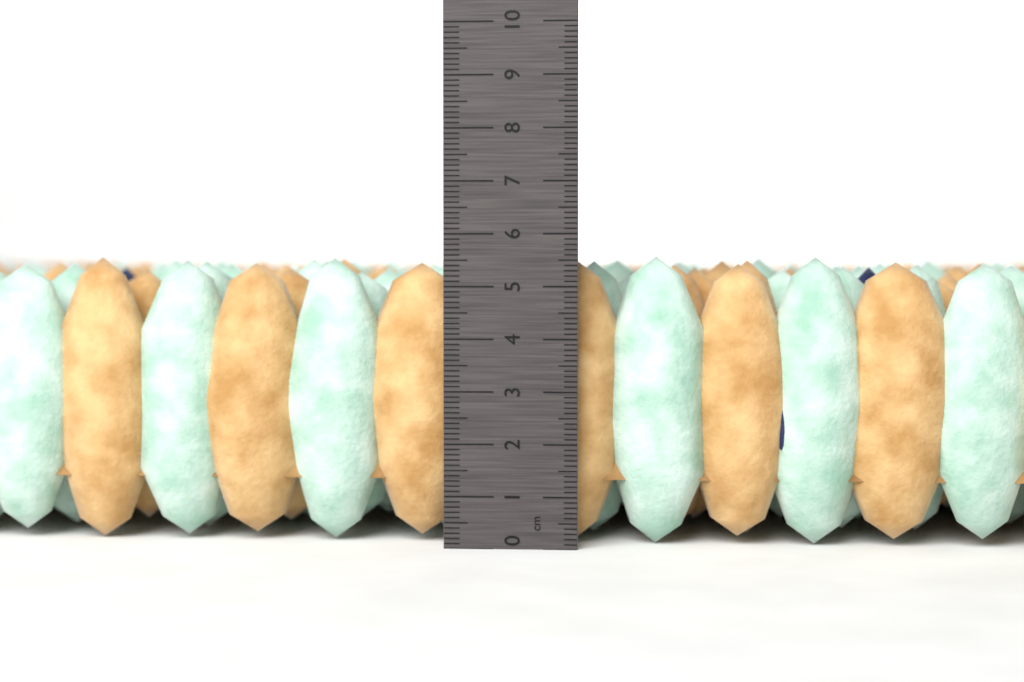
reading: 5.6 cm
